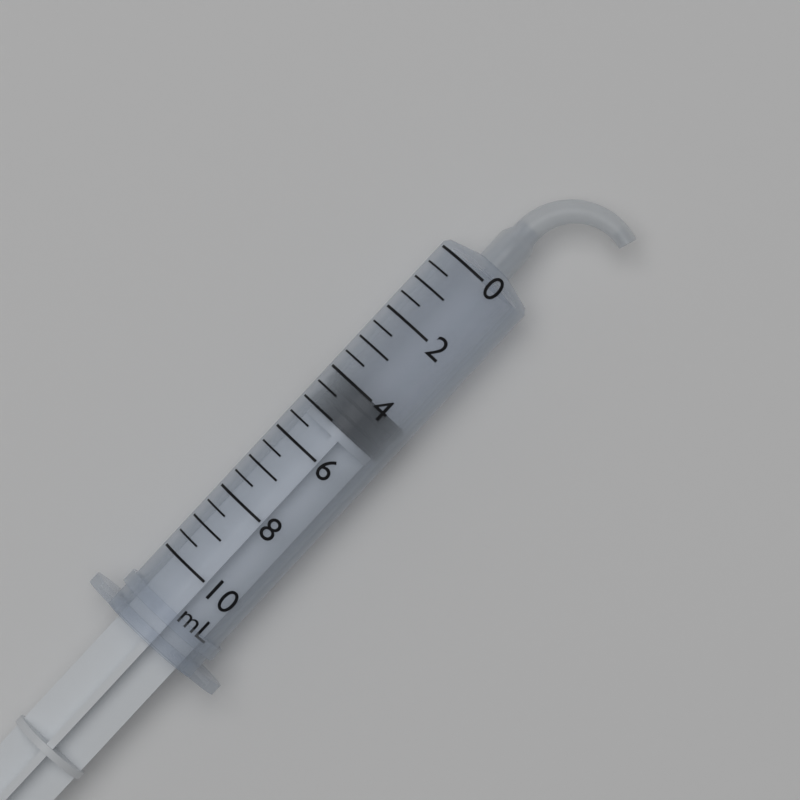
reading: 4.0 mL
